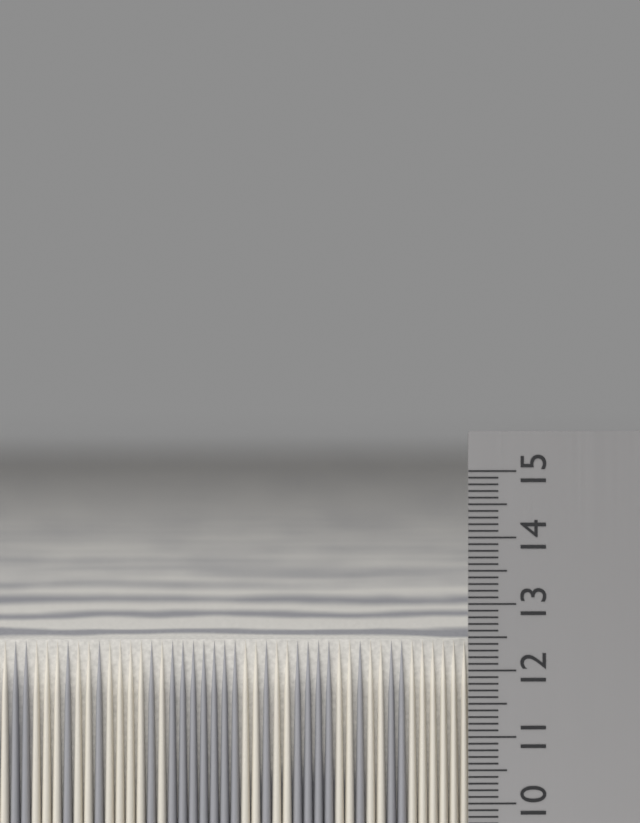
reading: 12.4 cm
